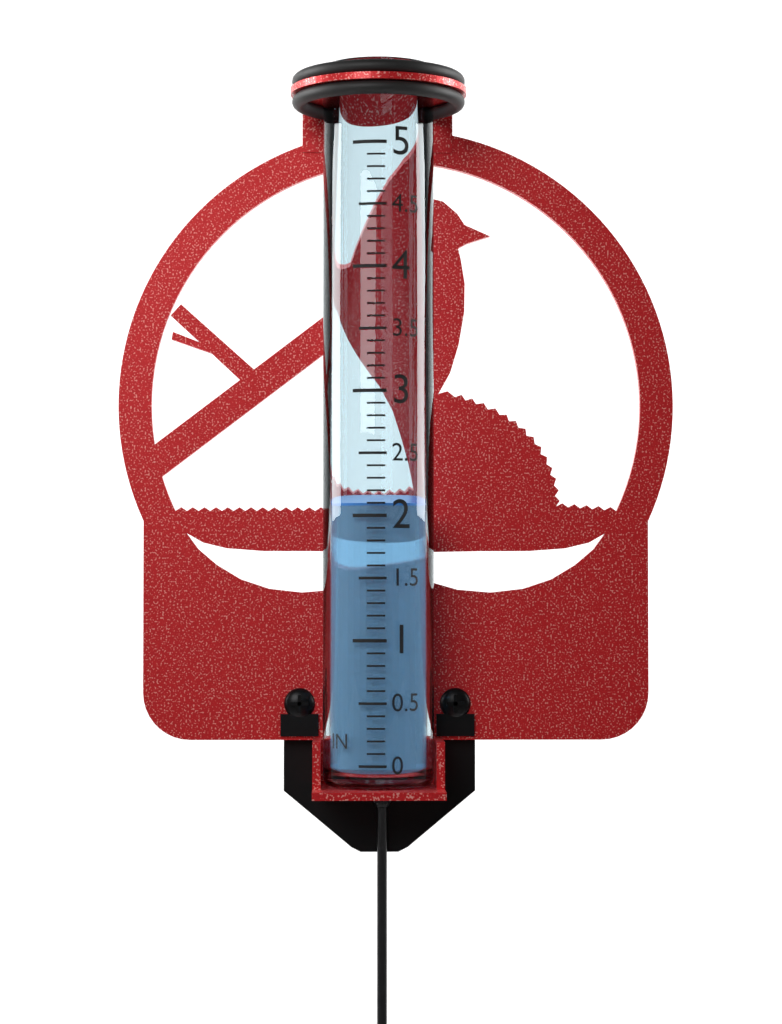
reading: 2.1 in
